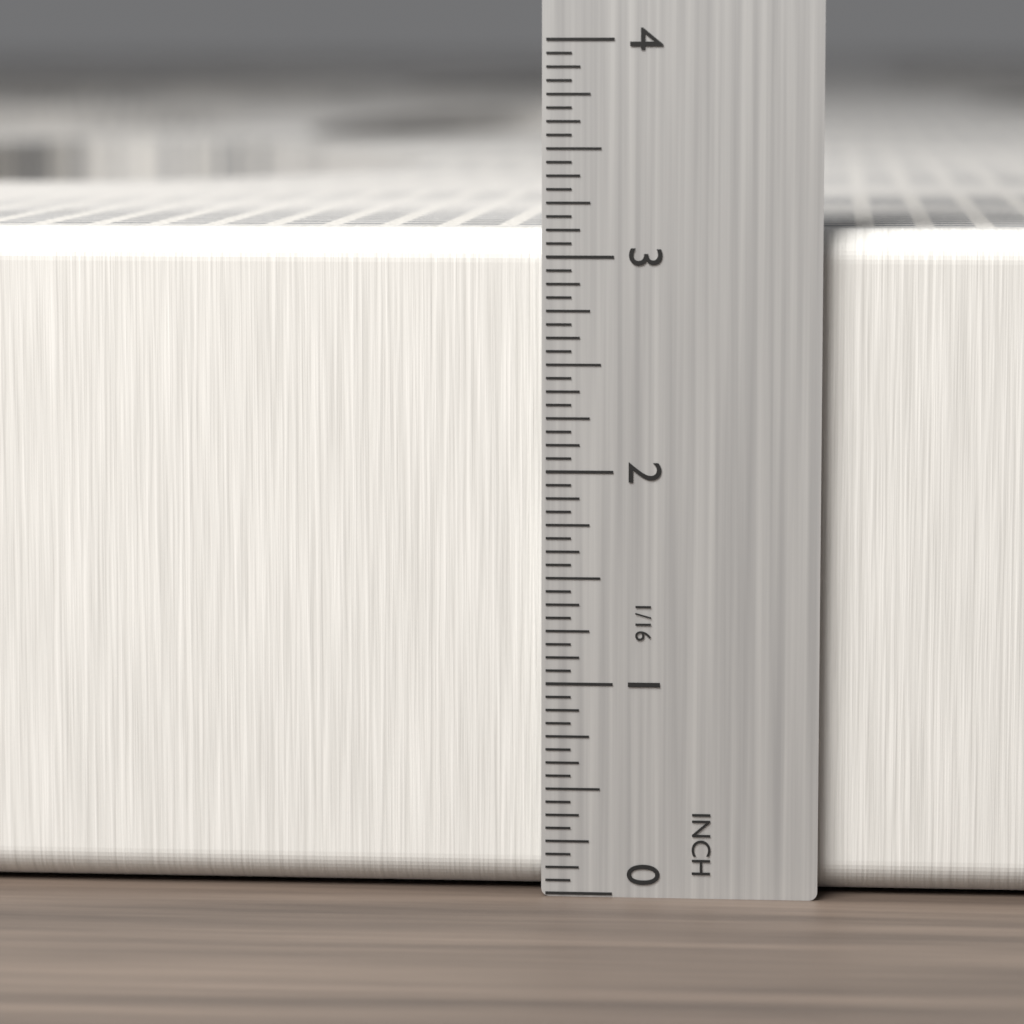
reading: 3.1250 in
